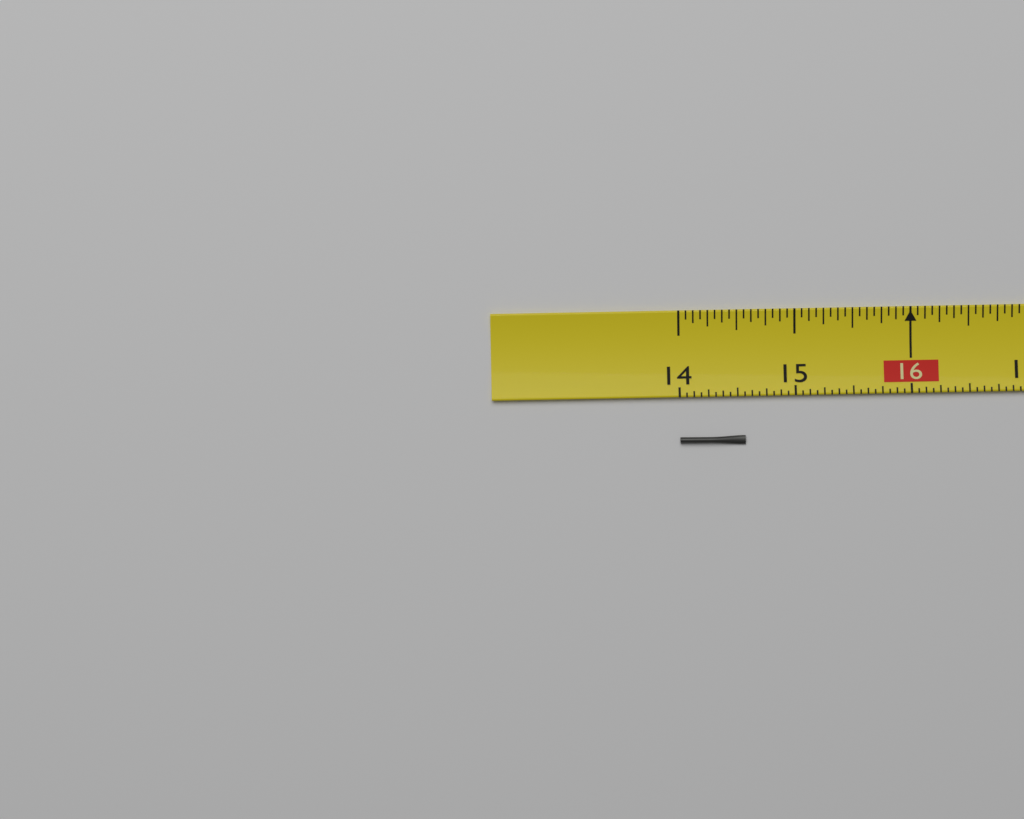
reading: 14.5625 (no unit)
